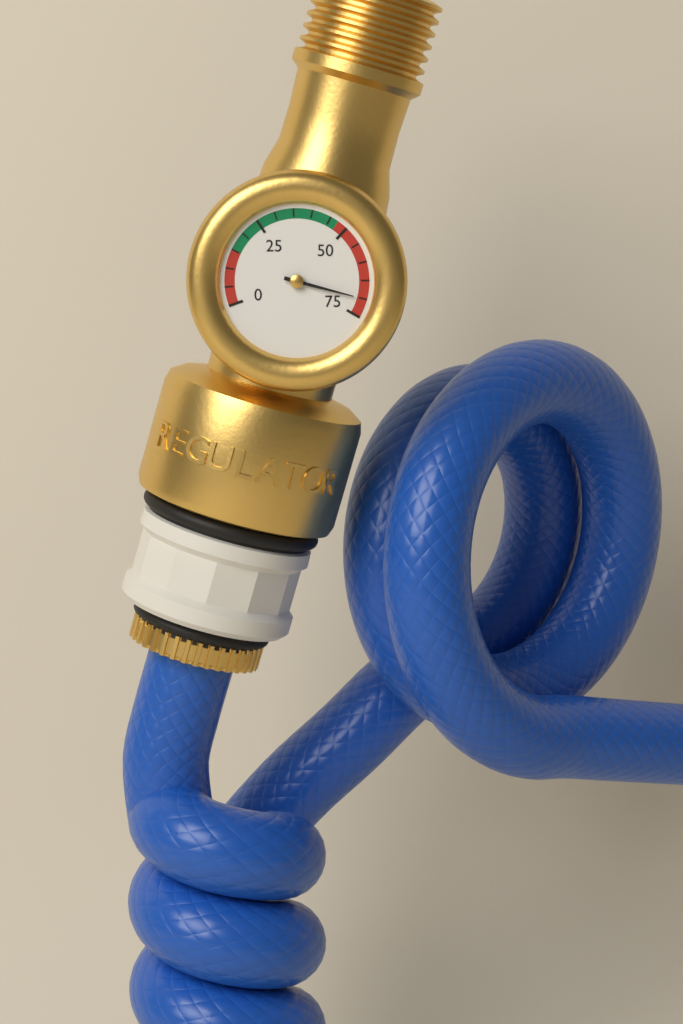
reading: 70 (no unit)
